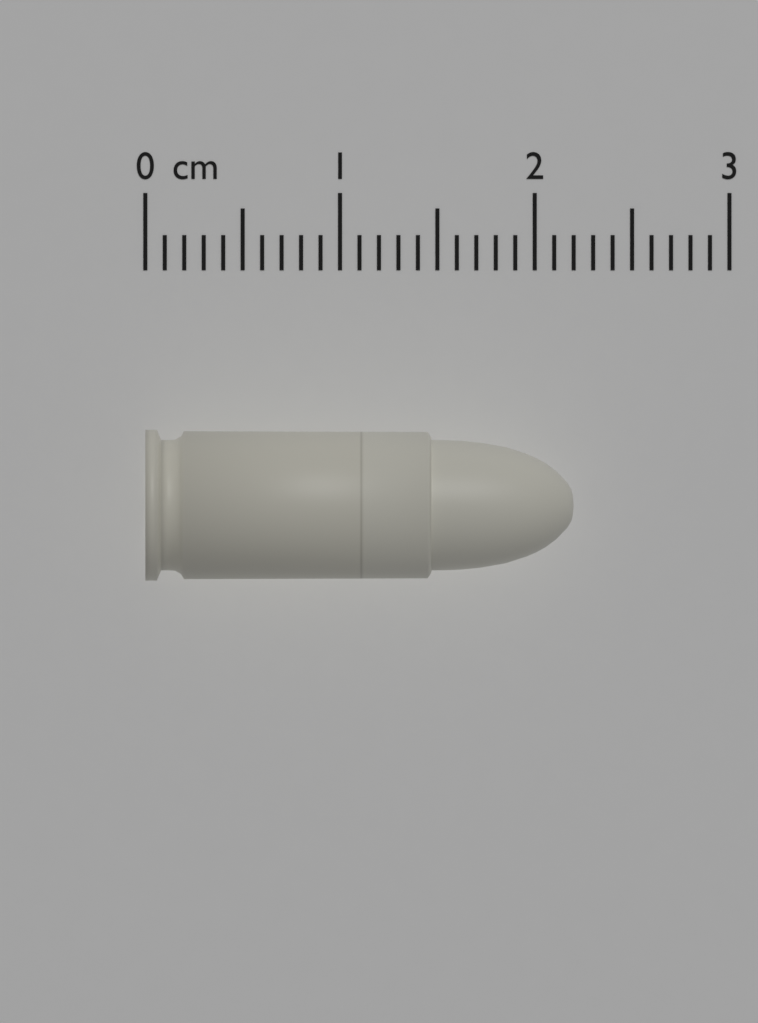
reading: 2.2 cm
